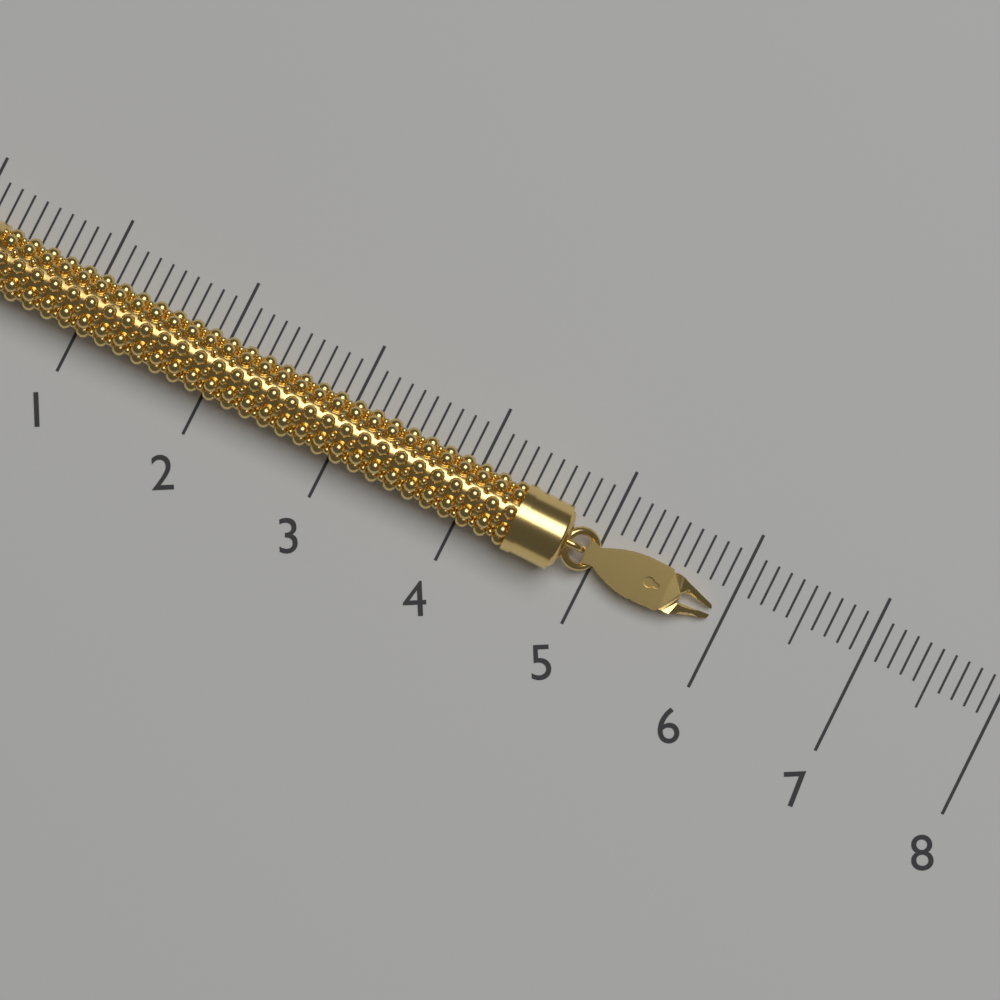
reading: 5.9 (no unit)
